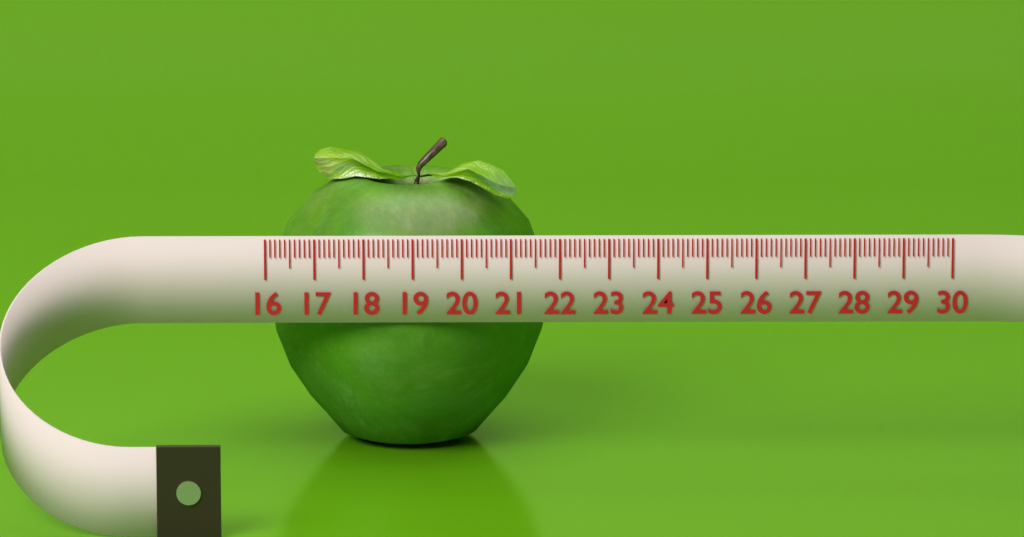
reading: 21.8 (no unit)
